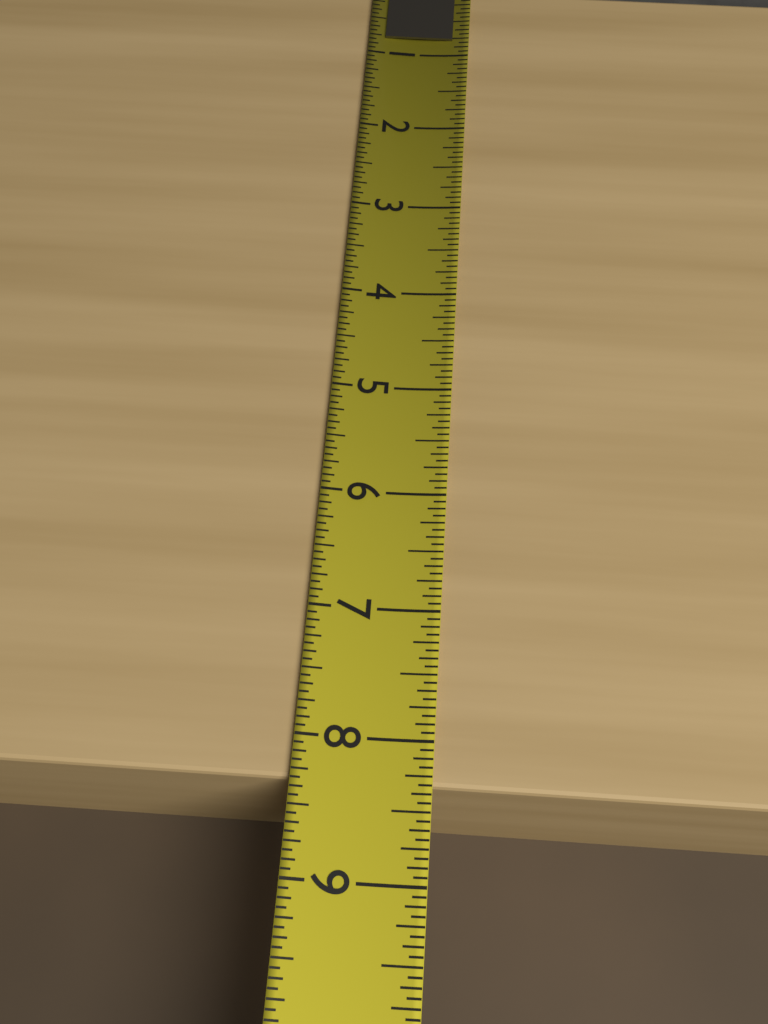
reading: 8.3125 (no unit)
